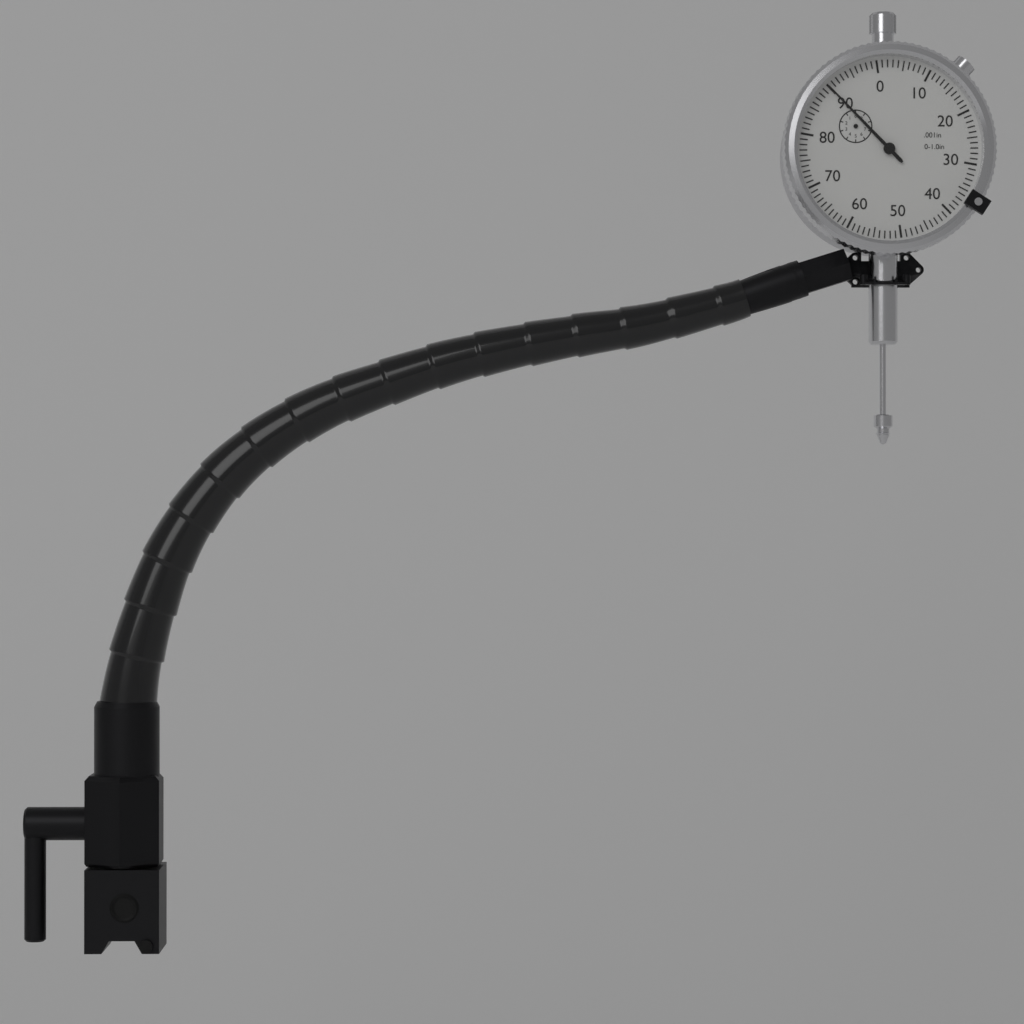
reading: 0.090 in
